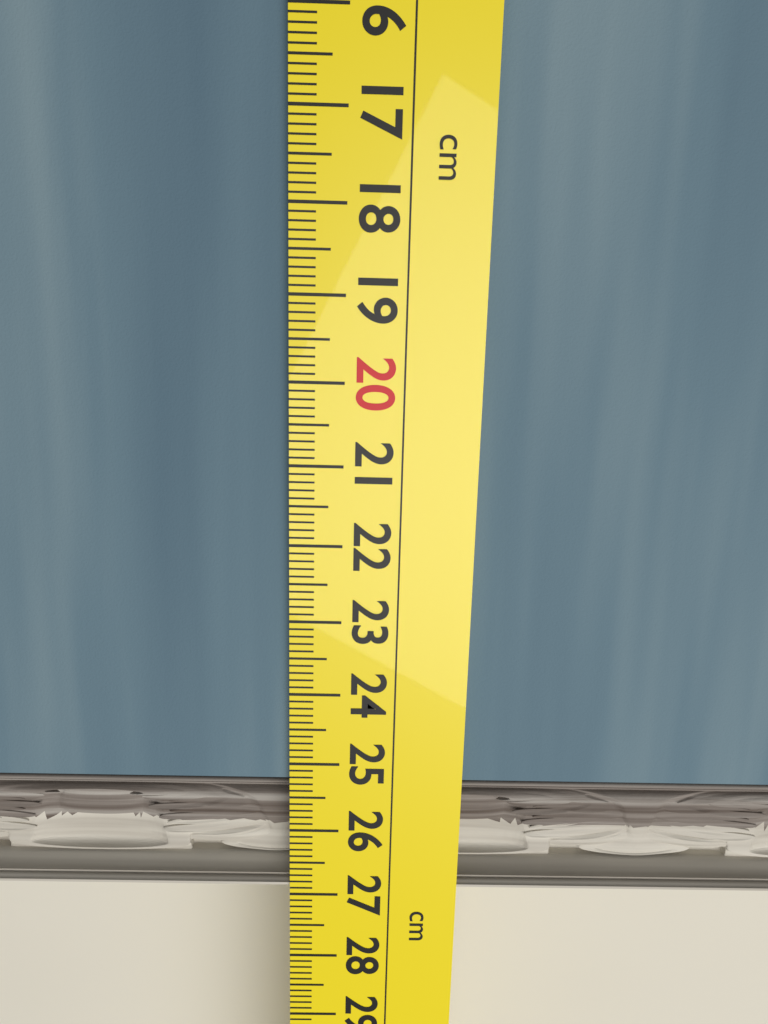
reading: 26.9 cm
